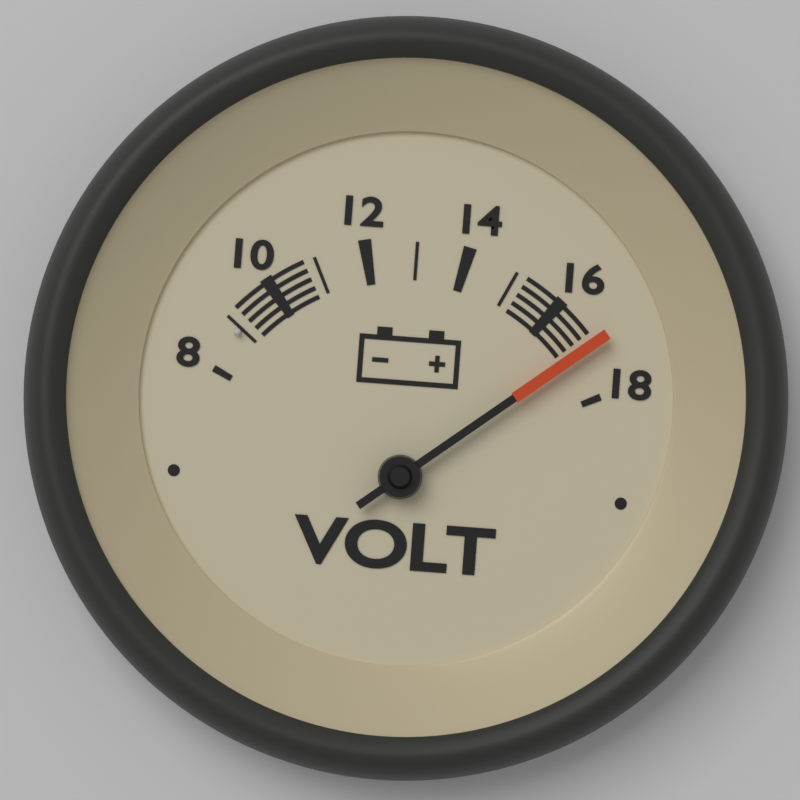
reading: 17 V
